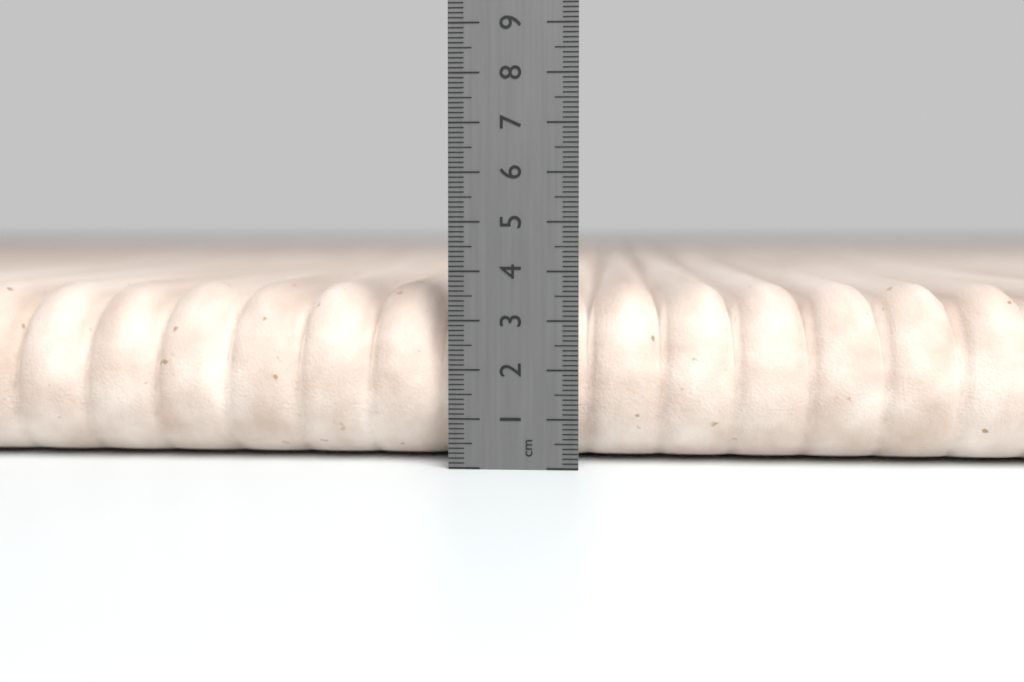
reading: 3.7 cm
